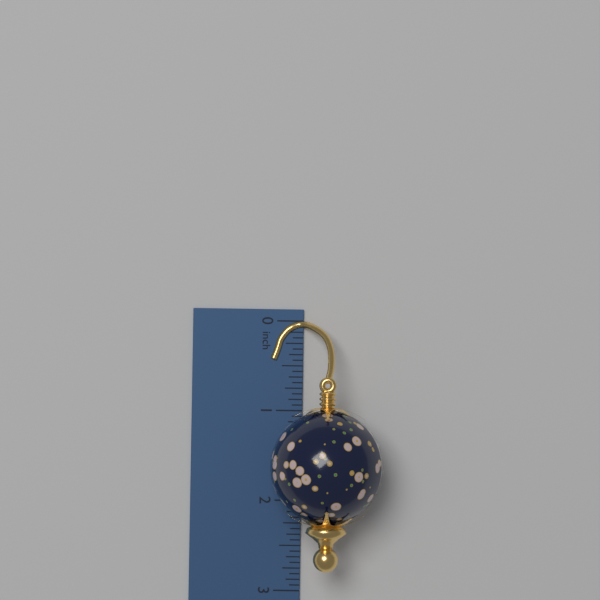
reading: 2.7500 inch
